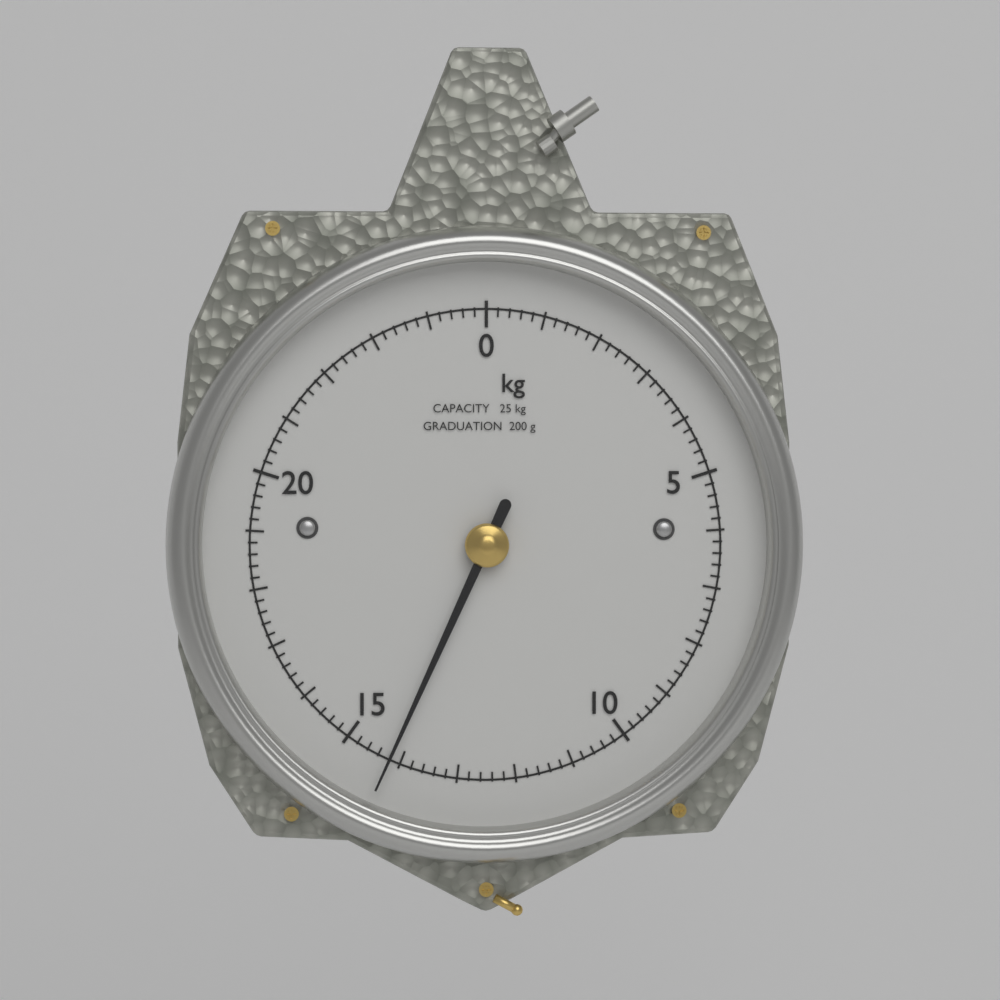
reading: 14.2 kg
